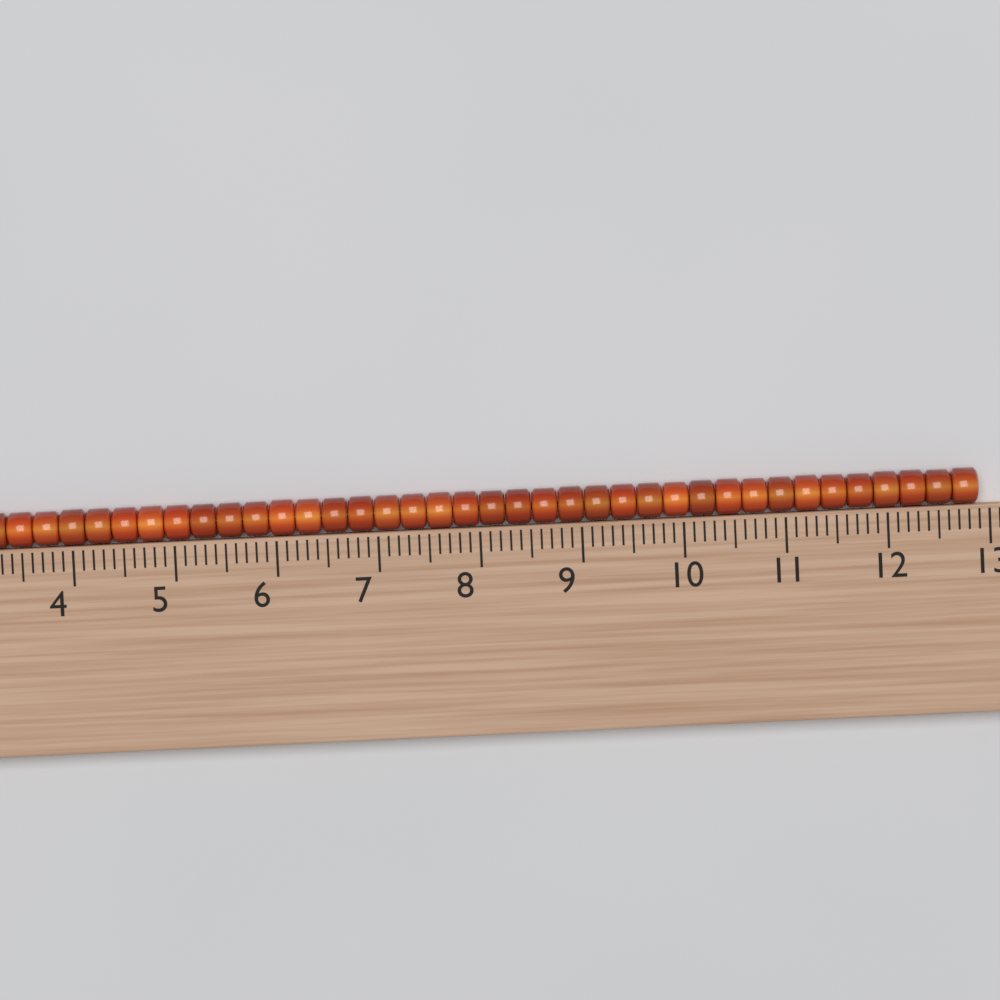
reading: 12.9 (no unit)
